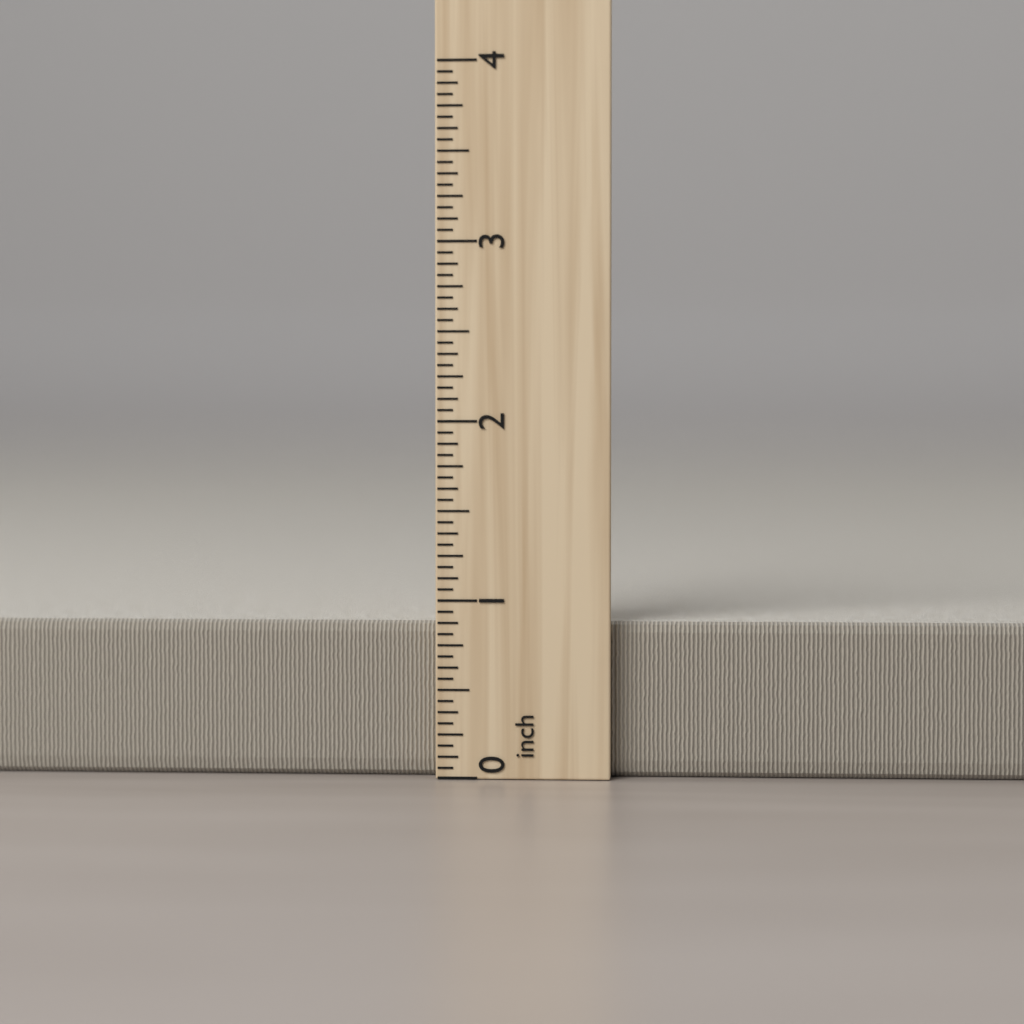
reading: 0.8750 inch
